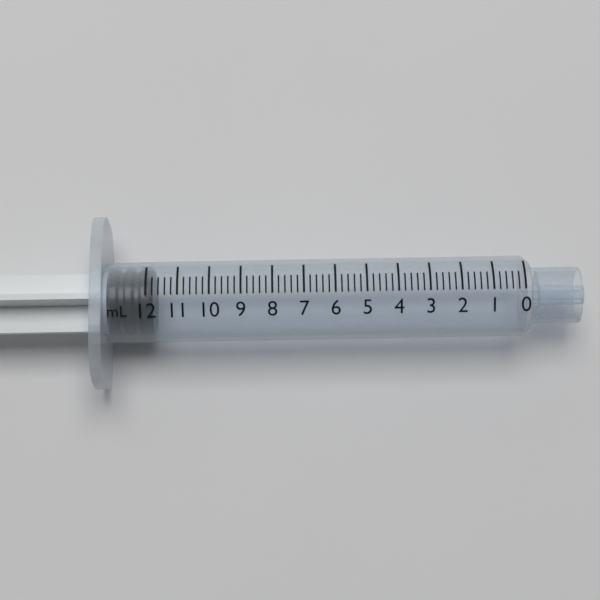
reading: 11.8 mL
